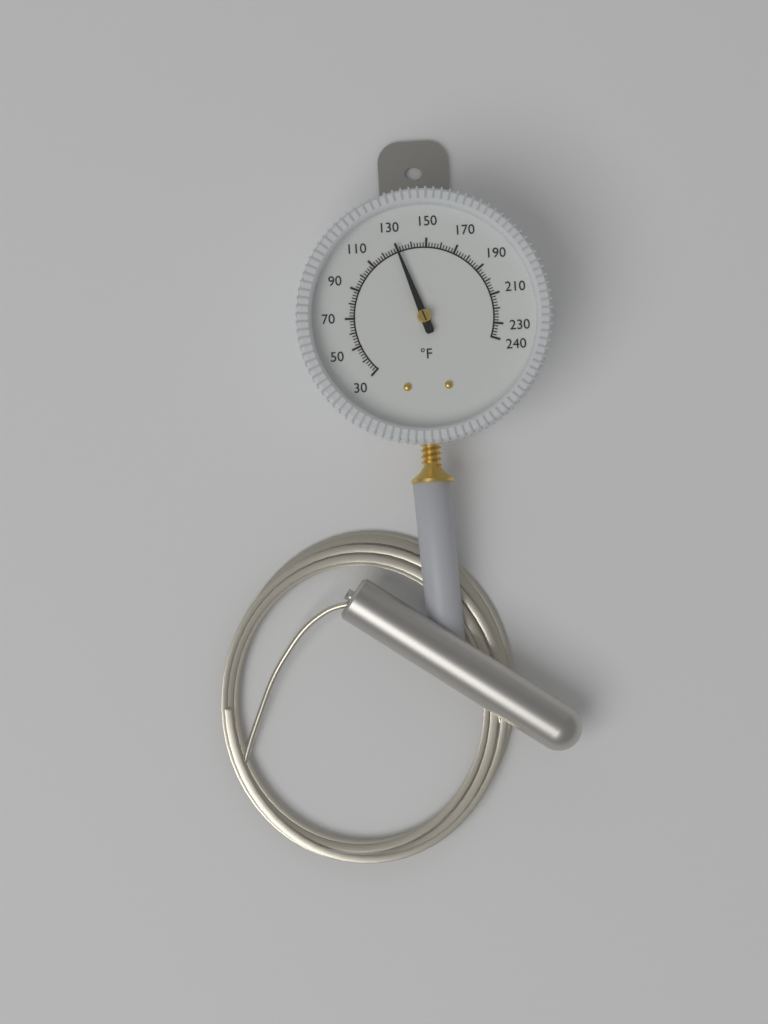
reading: 130 °F
